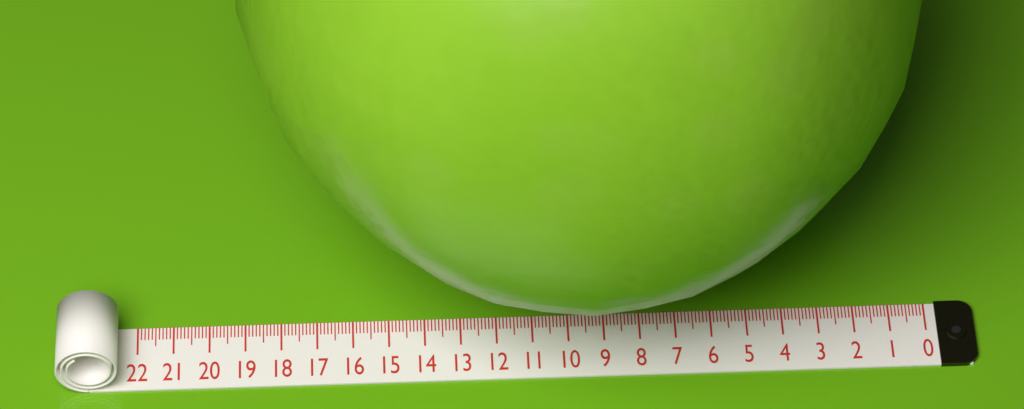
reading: 18.9 (no unit)
